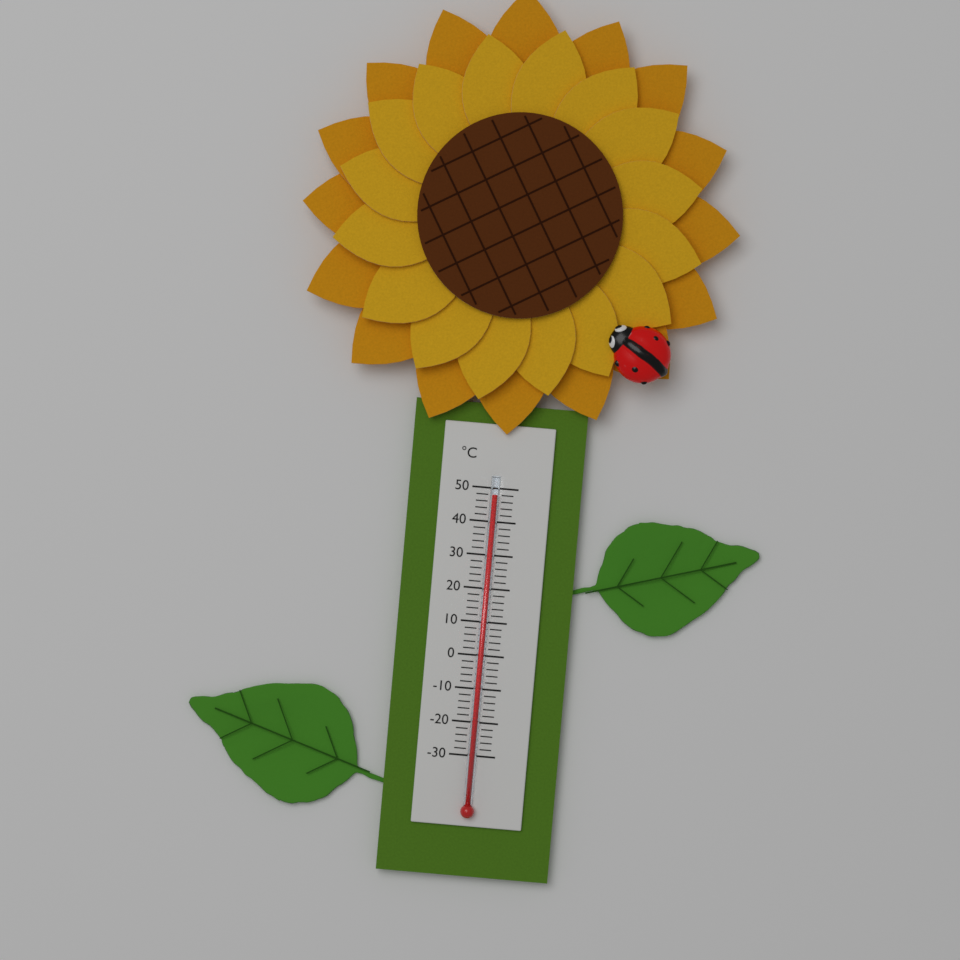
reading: 48 °C
